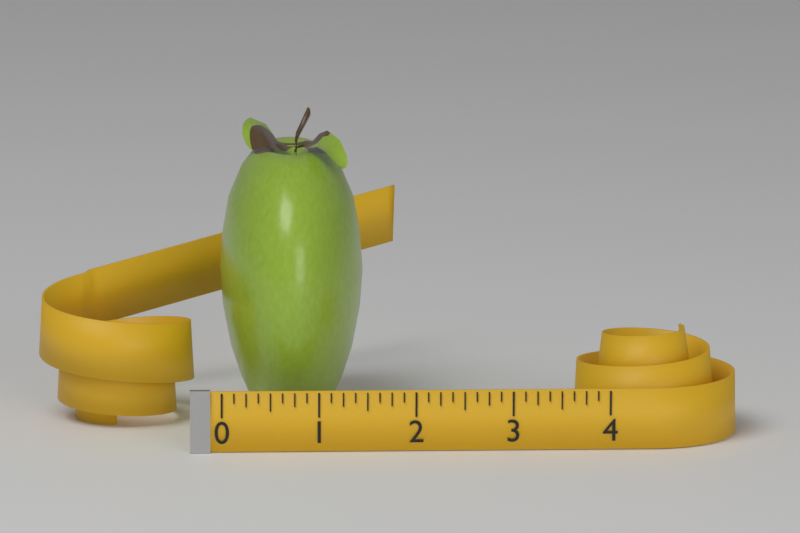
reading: 1.500 (no unit)
